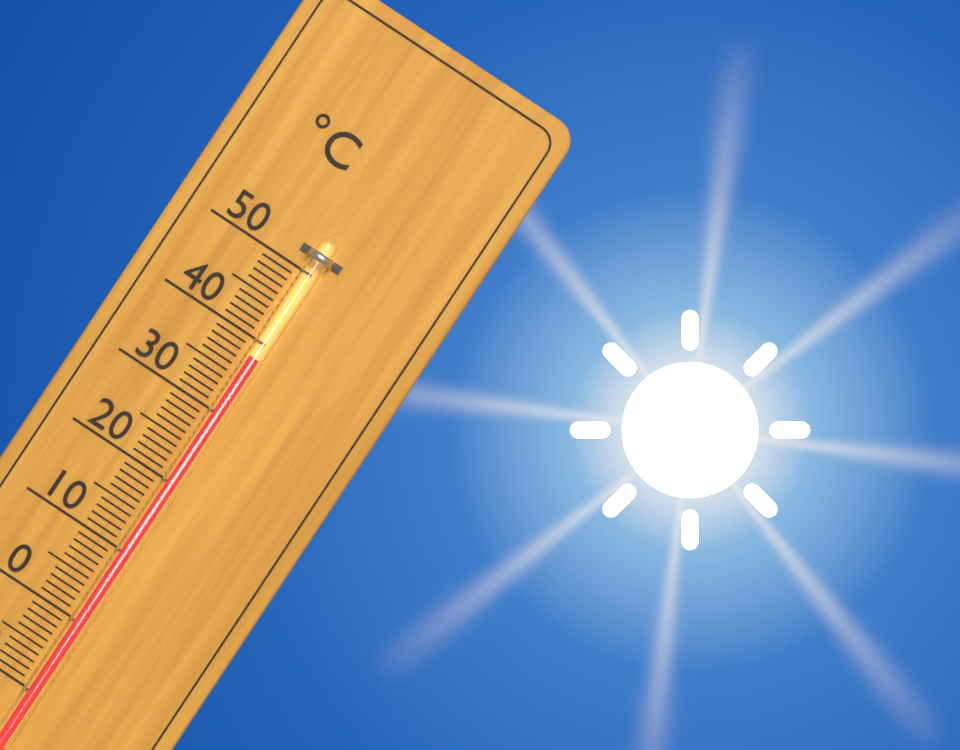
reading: 38 °C
